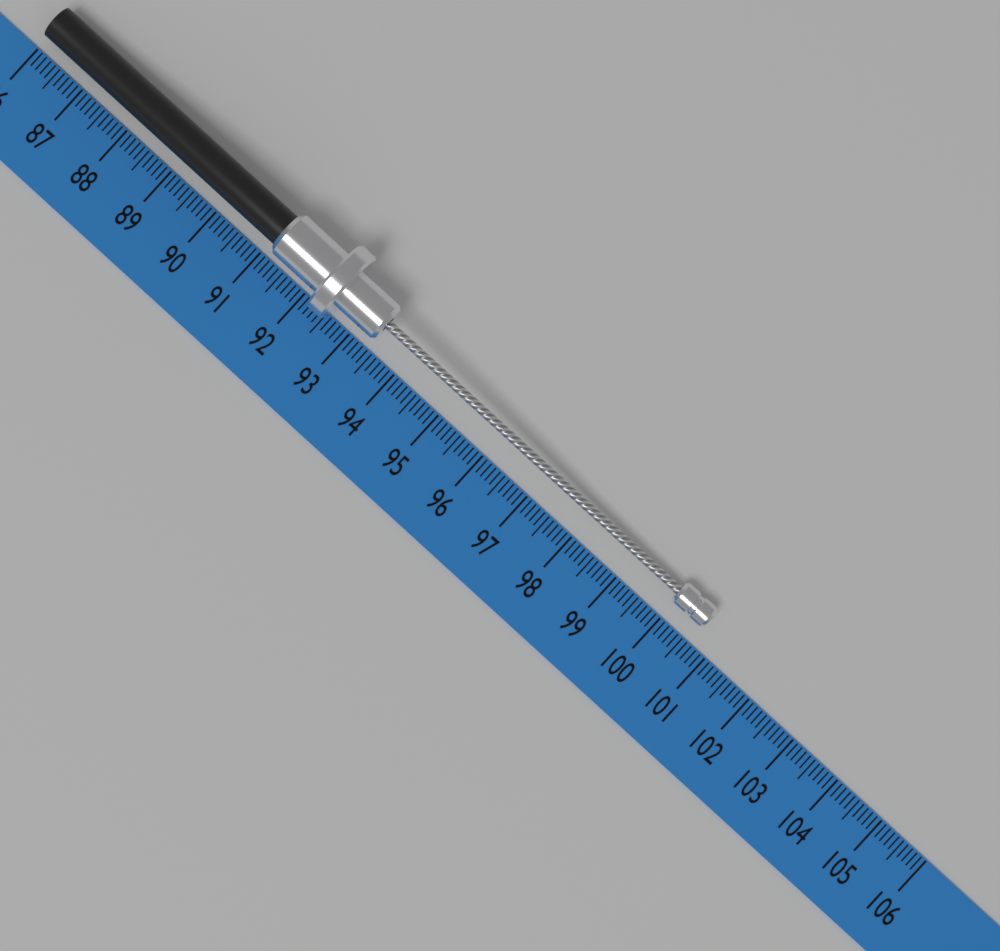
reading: 100.6 (no unit)
